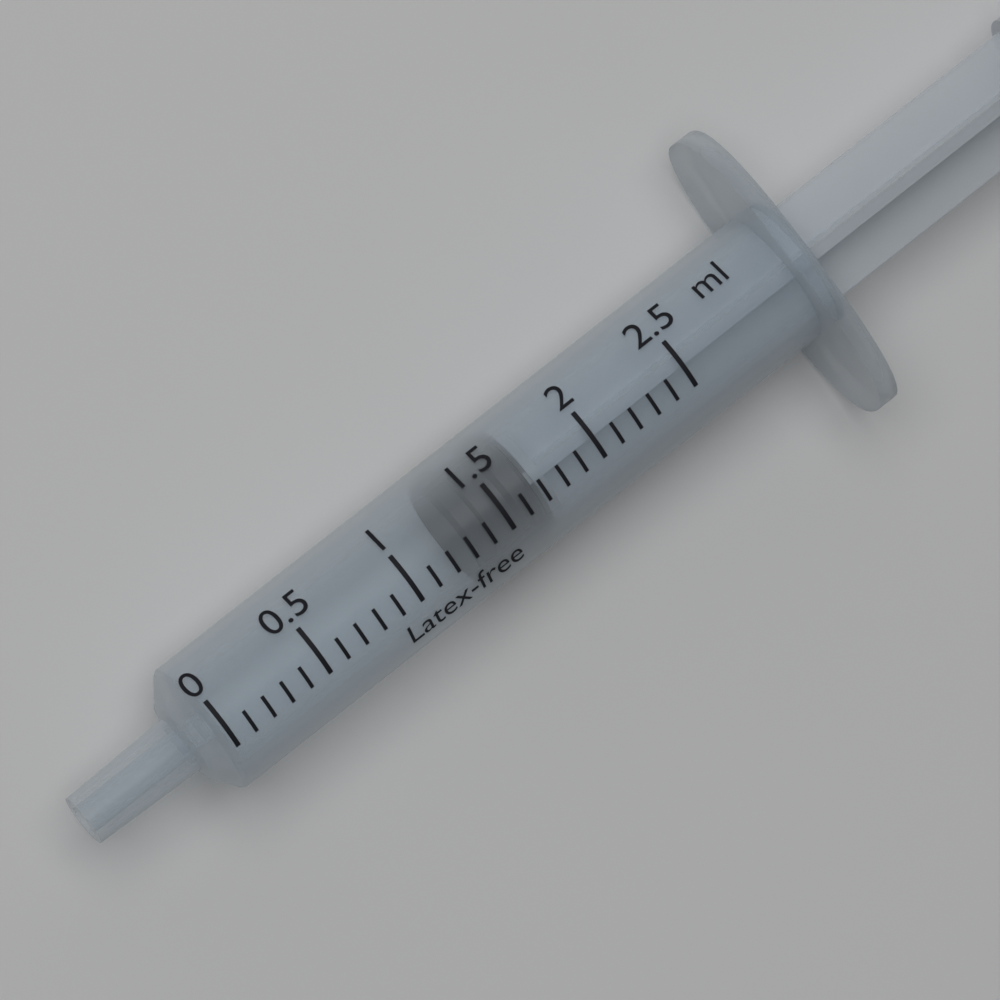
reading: 1.3 ml
